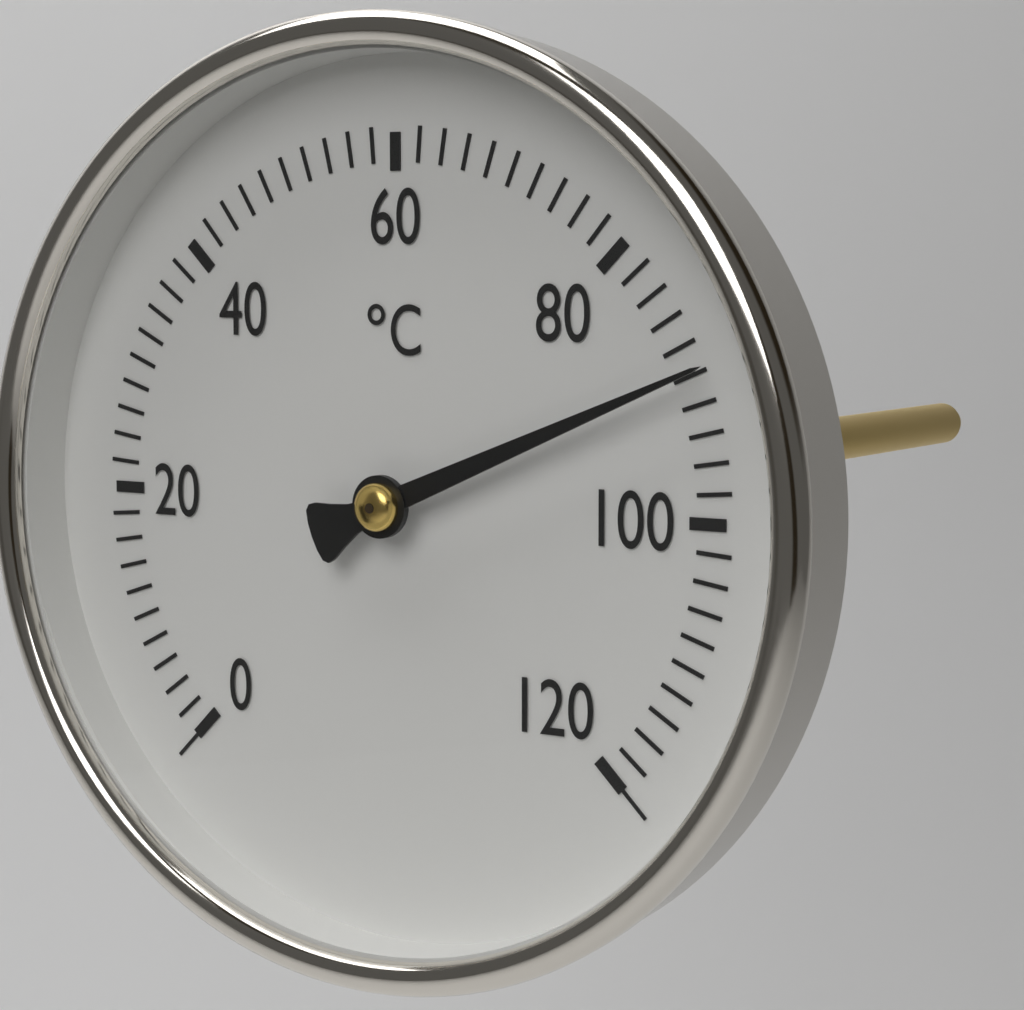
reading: 90 °C
